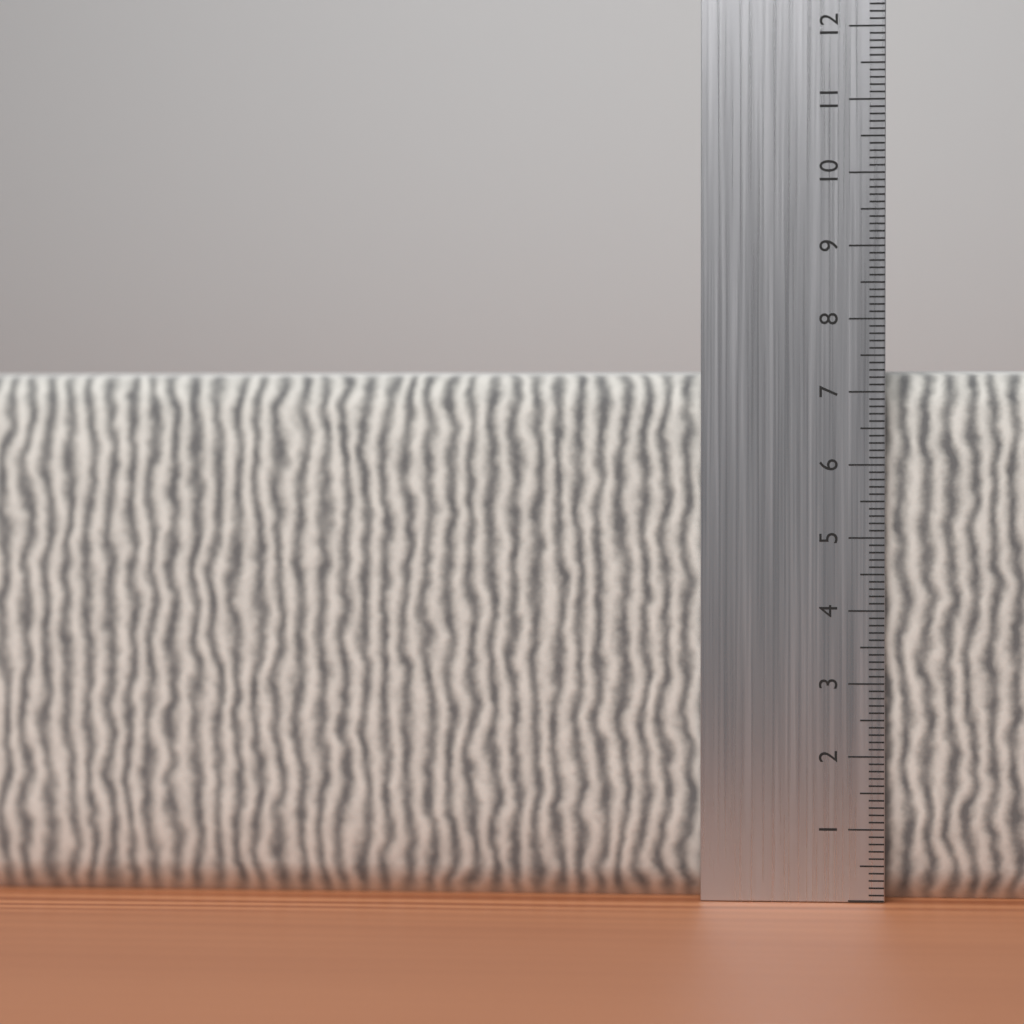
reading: 7.3 cm
